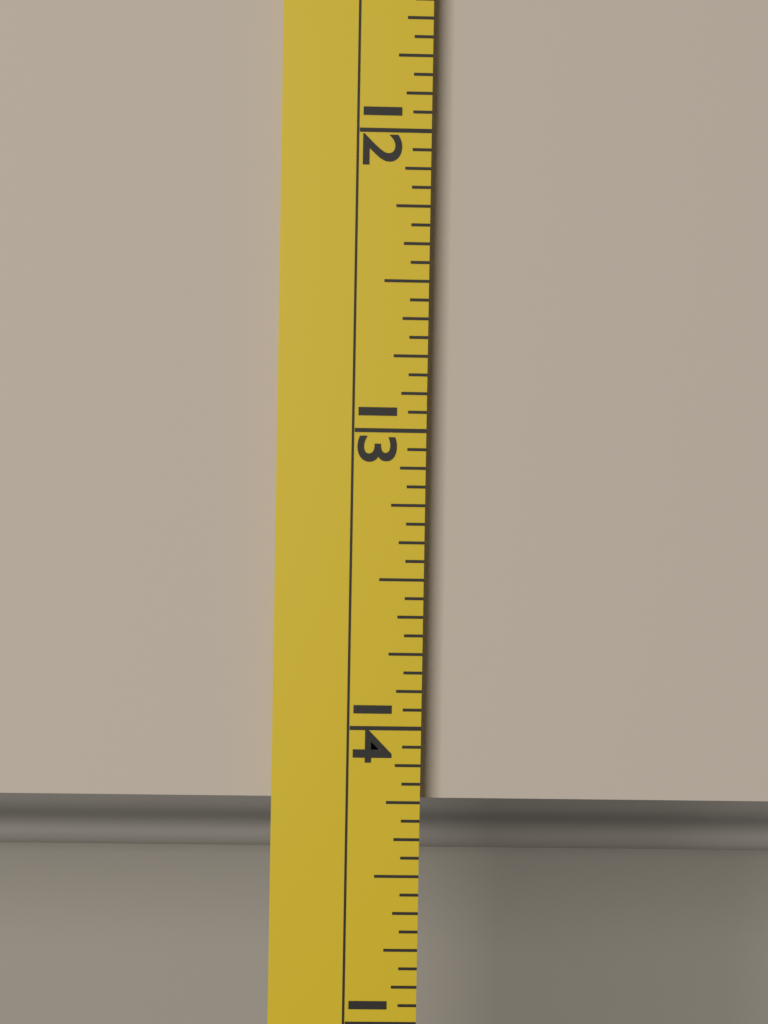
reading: 14.2500 (no unit)
